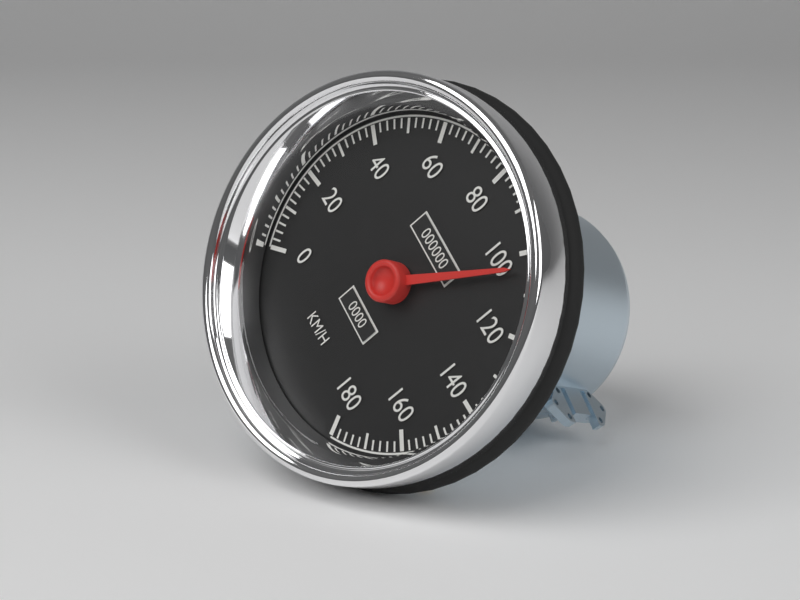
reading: 104 km/h
